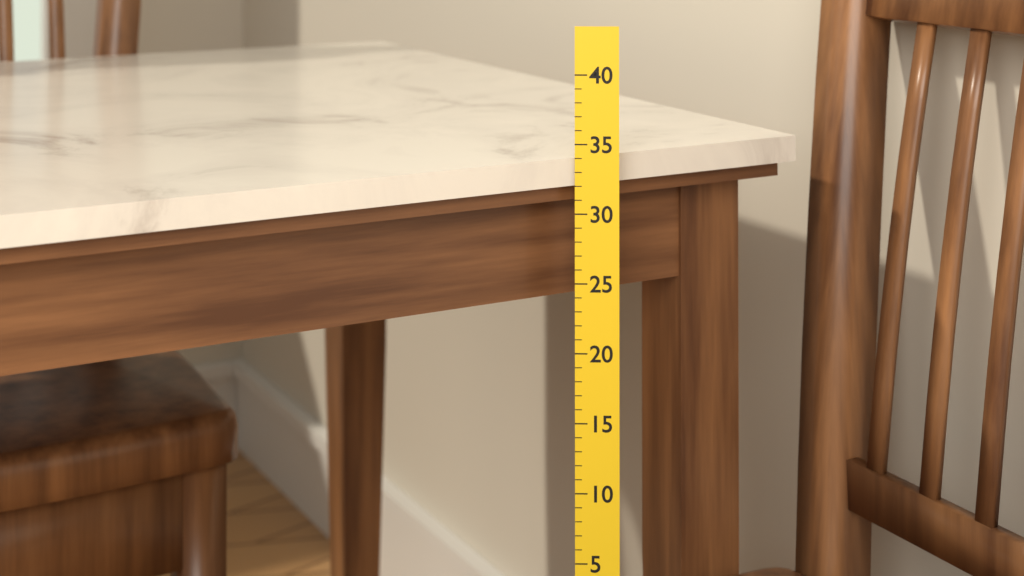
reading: 34 (no unit)
